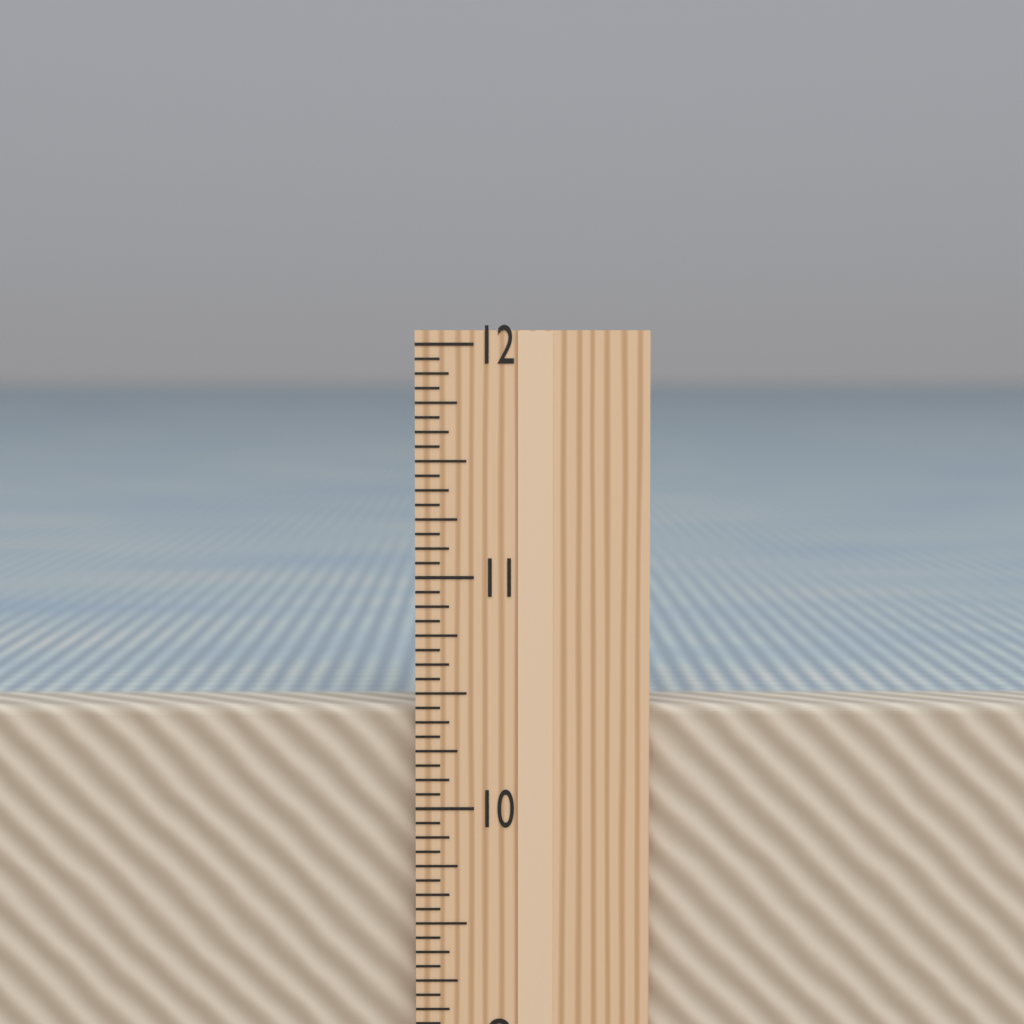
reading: 10.4375 in
